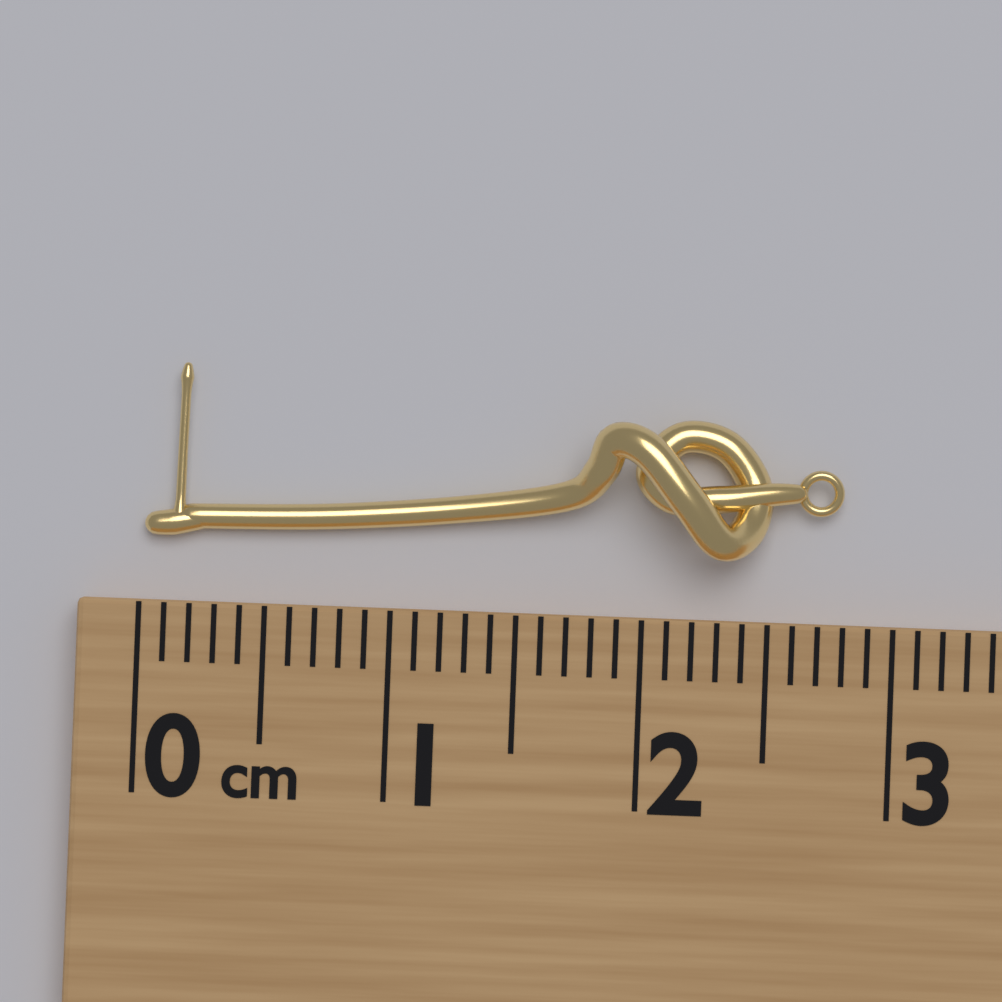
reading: 2.8 cm
